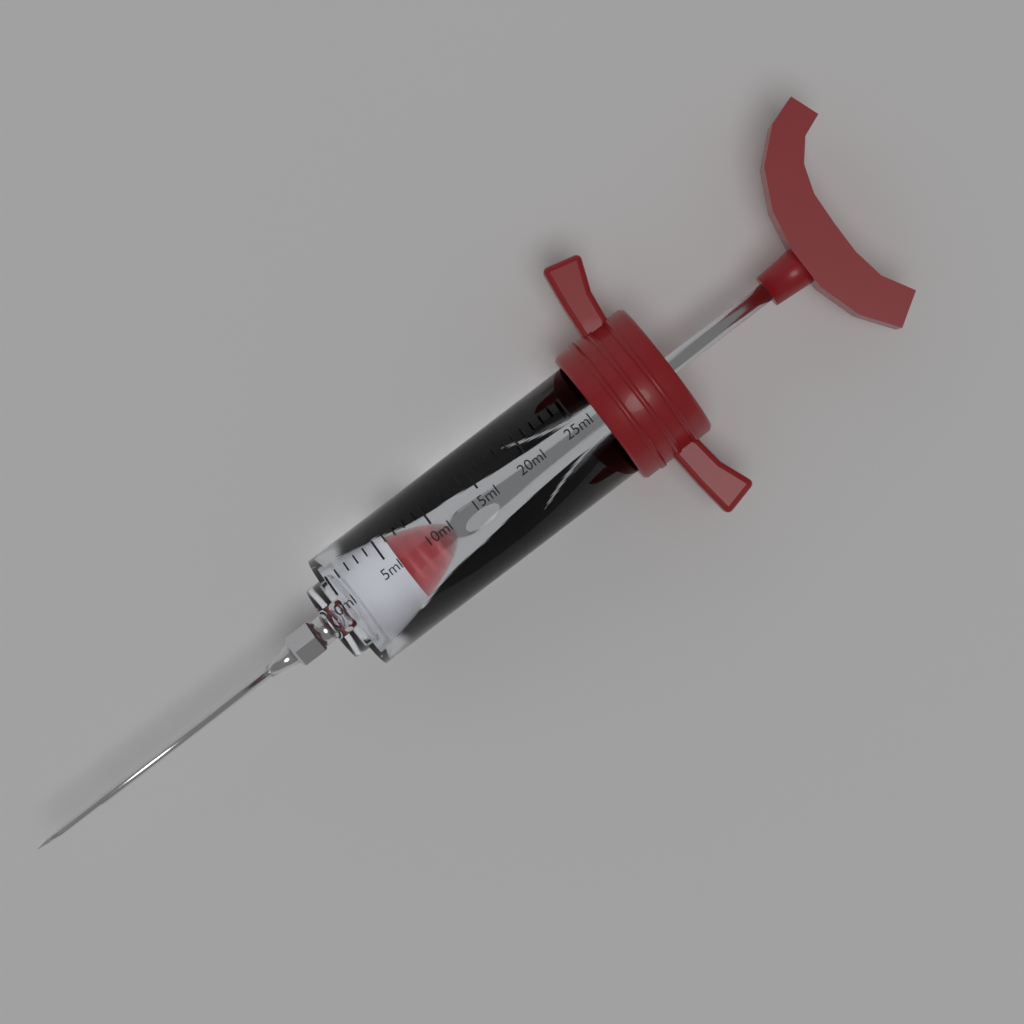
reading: 6 ml
